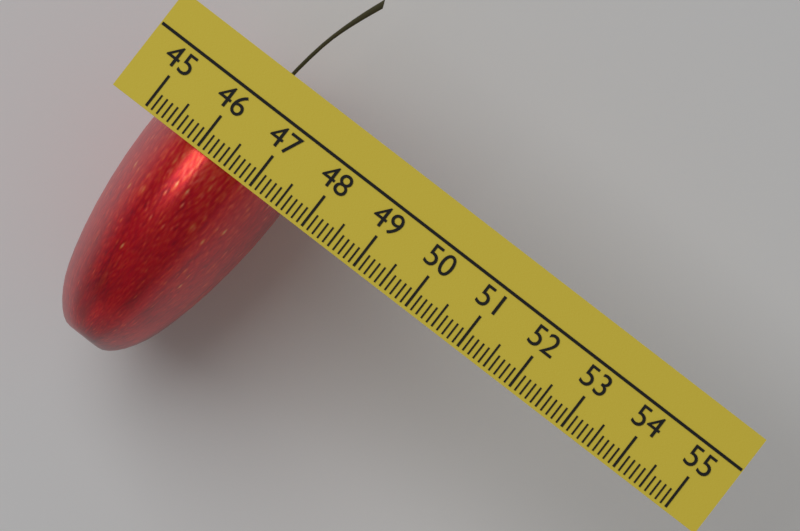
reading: 47.5 (no unit)
